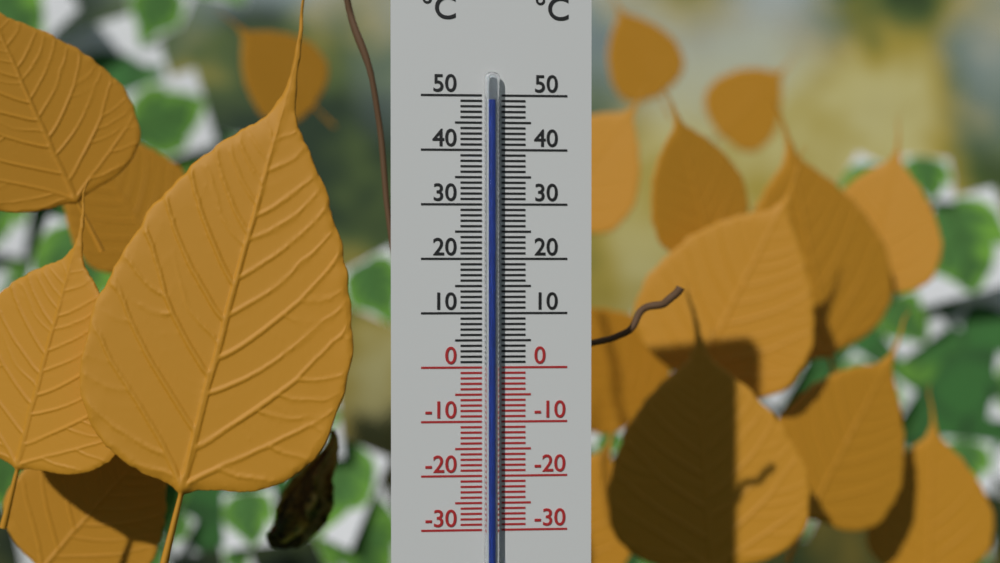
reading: 49 °C
